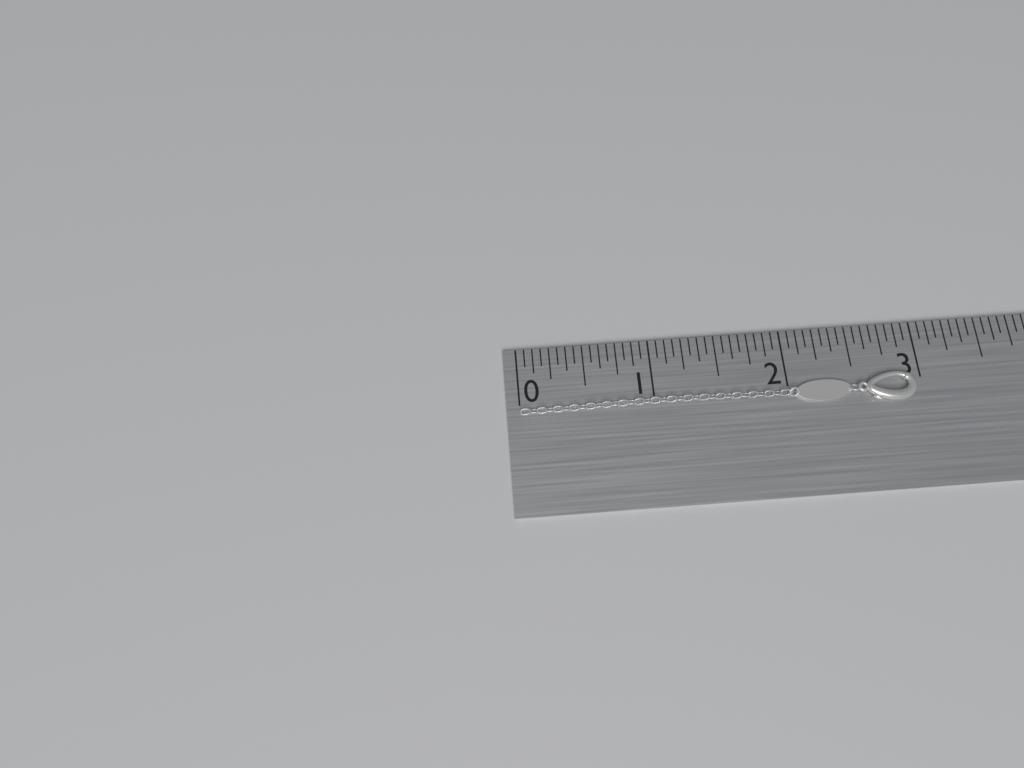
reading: 2.9375 in
